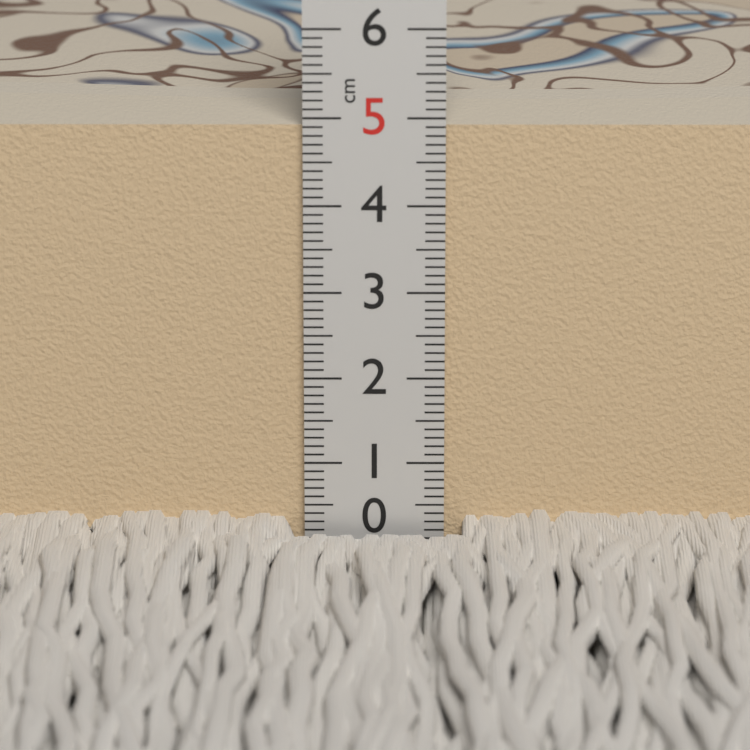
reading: 4.9 cm
